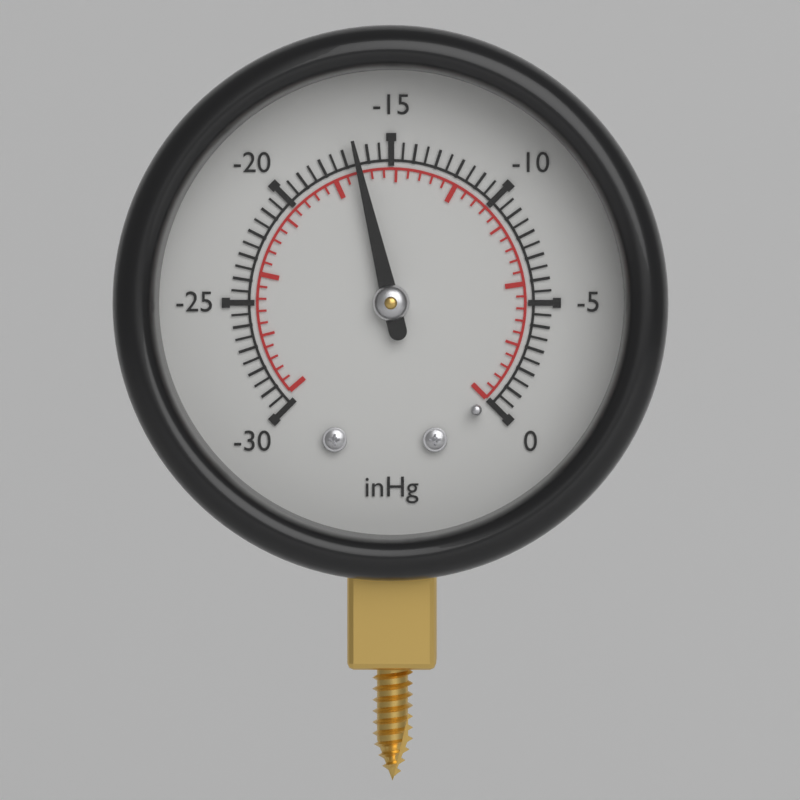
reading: -16.5 inHg
